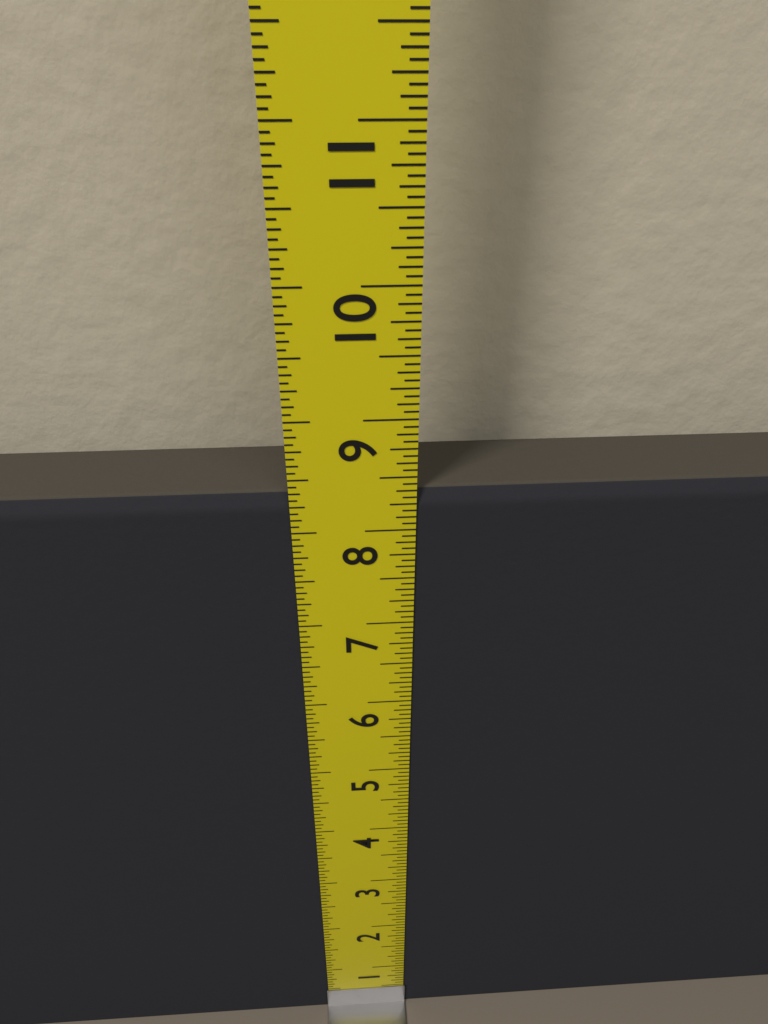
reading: 8.3750 in
